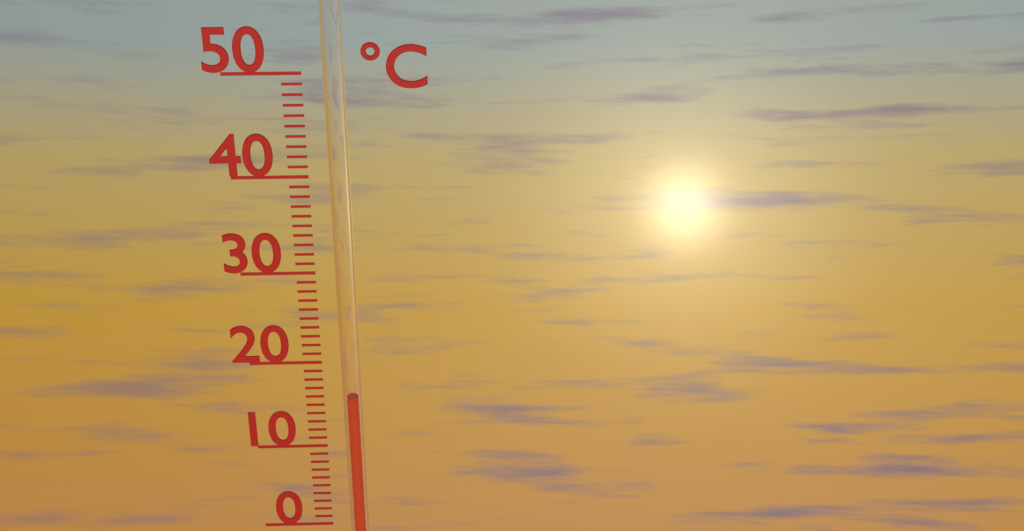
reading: 16 °C
